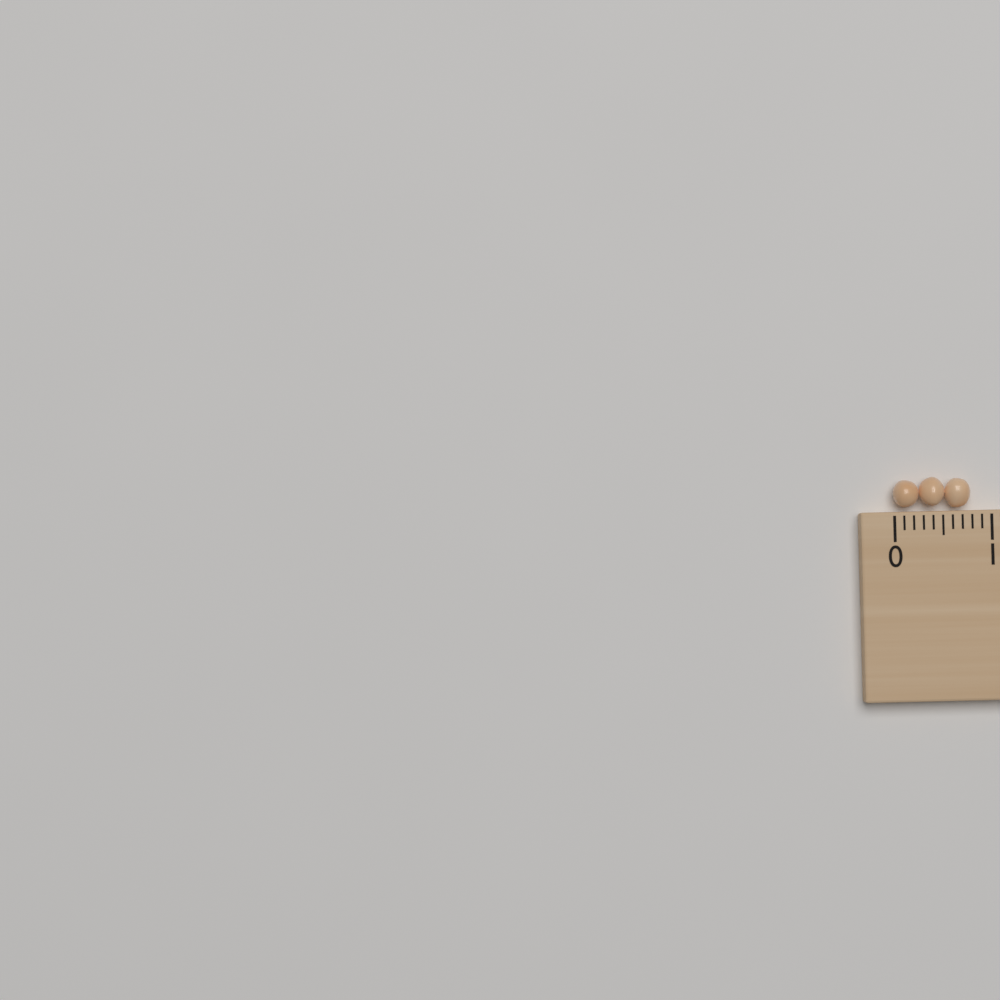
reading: 0.8 (no unit)
